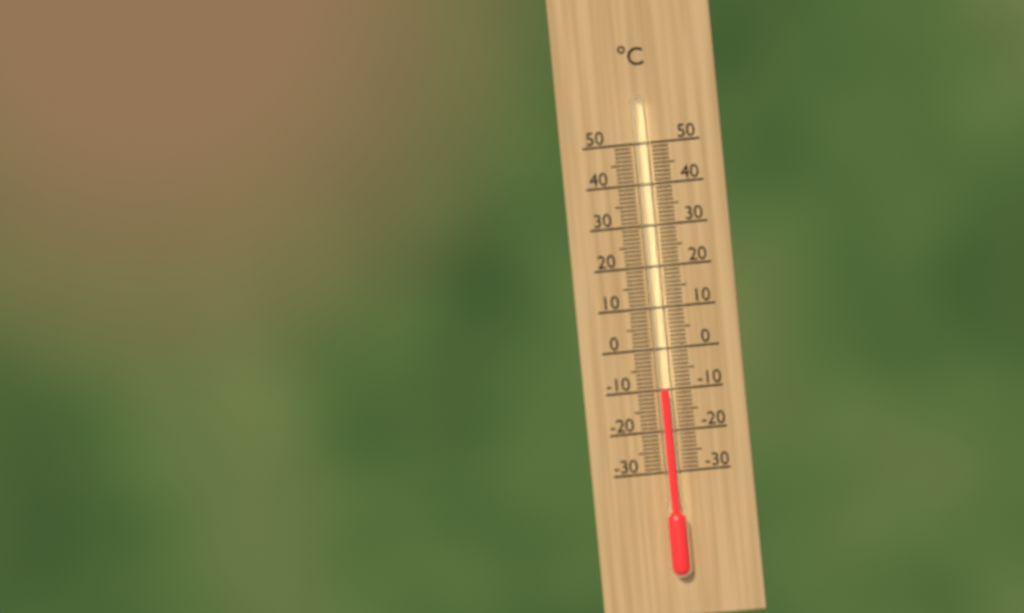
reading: -10 °C
